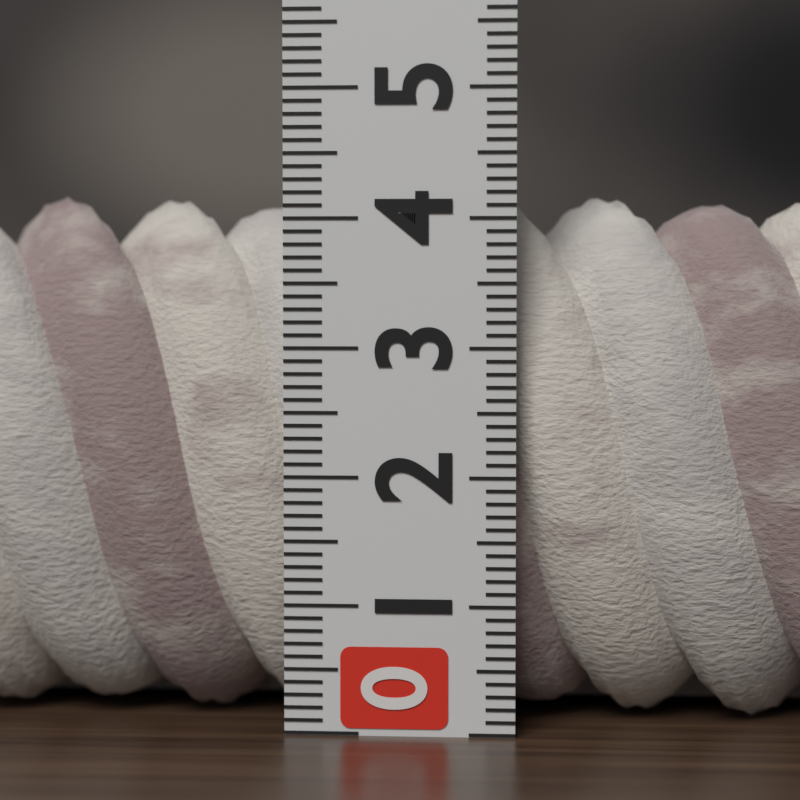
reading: 4.2 (no unit)
